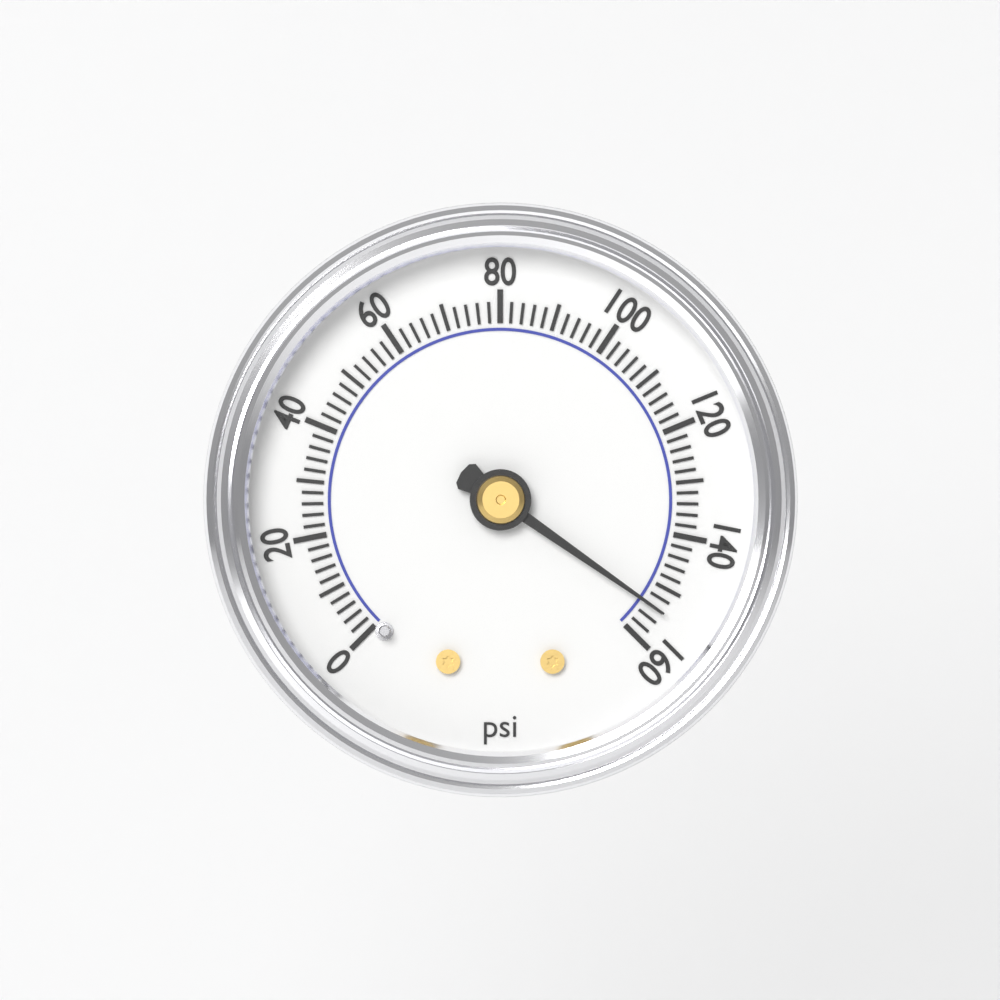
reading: 154 psi
